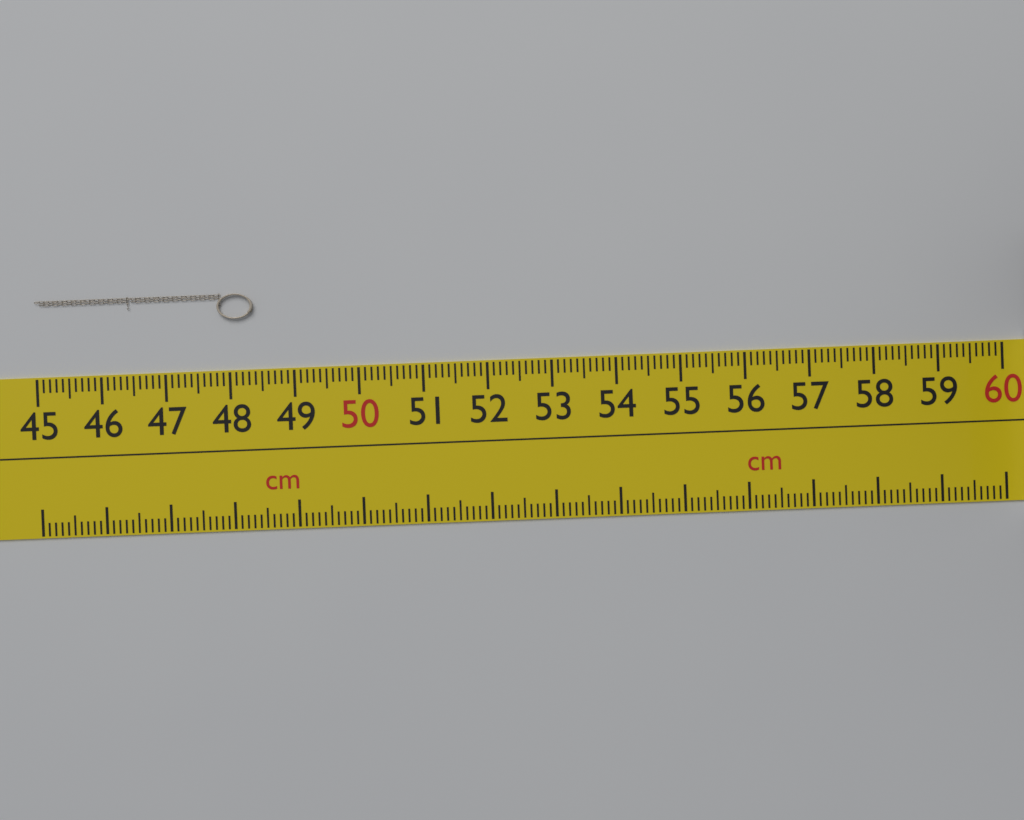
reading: 48.4 cm
